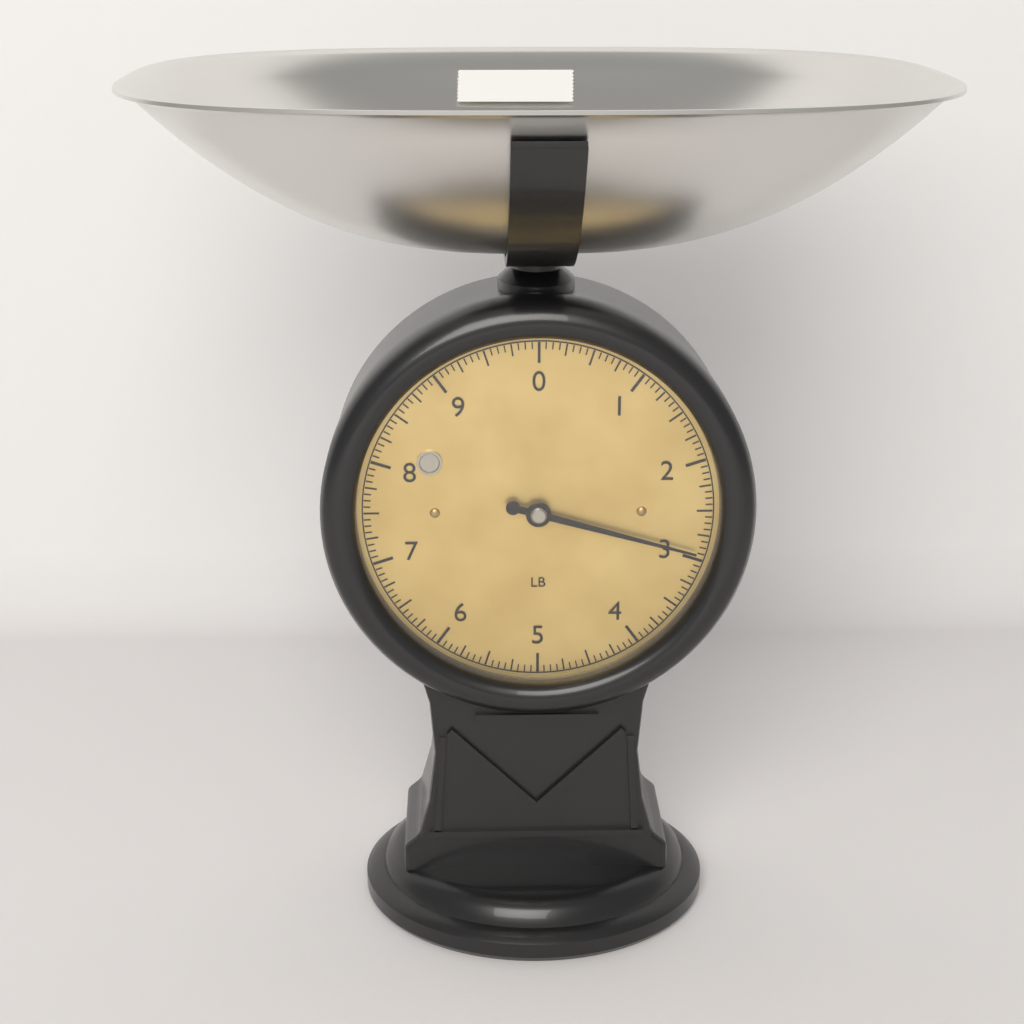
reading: 2.9375 lb
